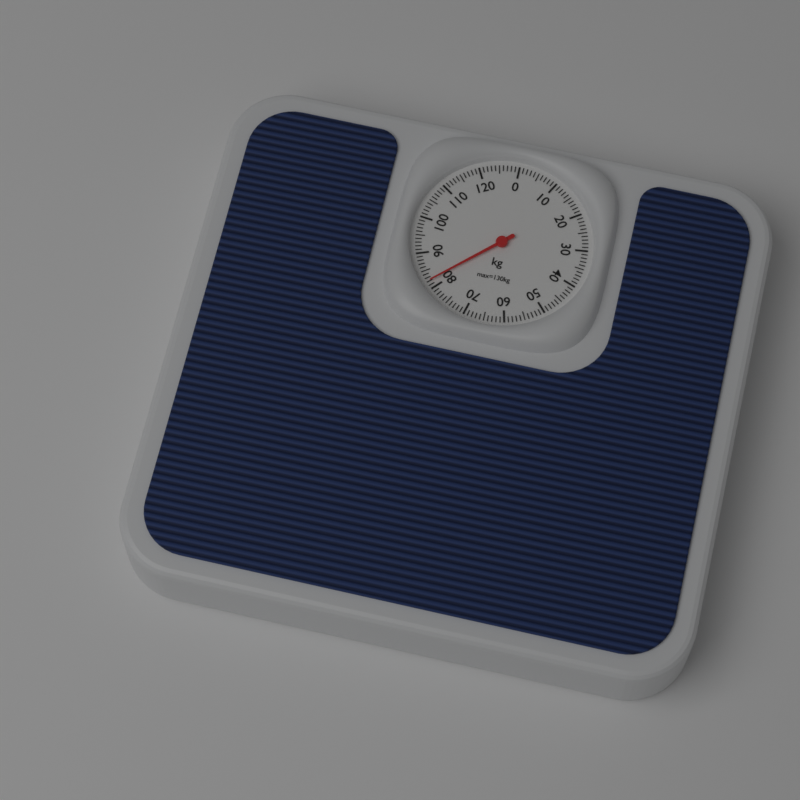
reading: 82 kg
